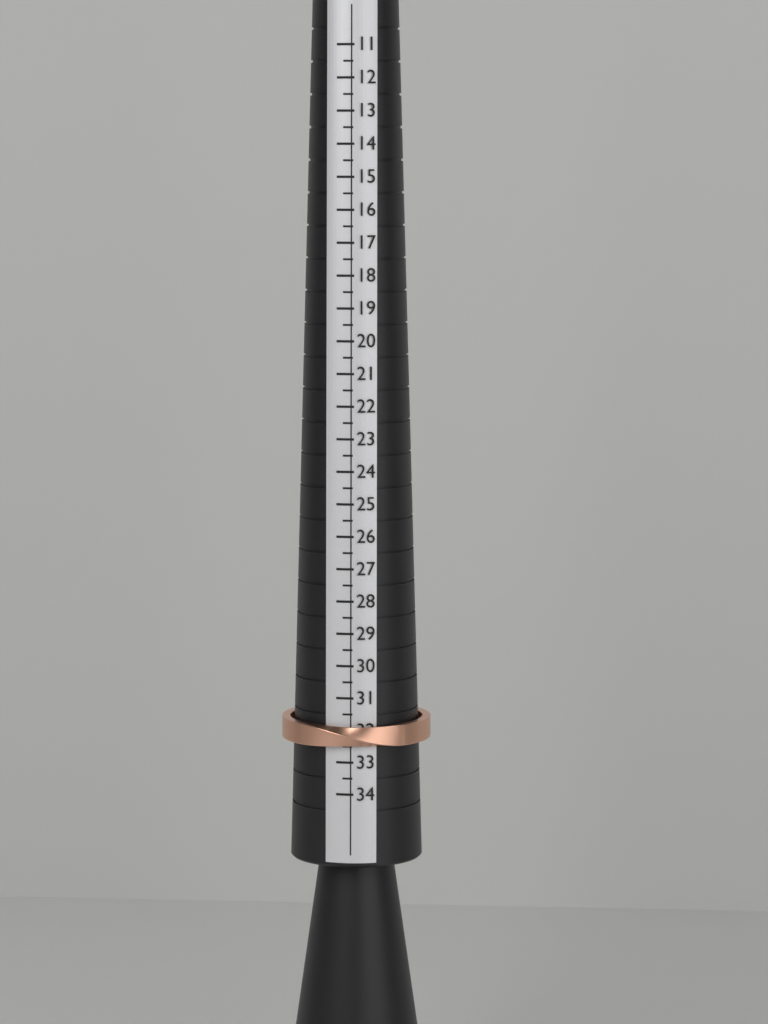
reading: 32.5 (no unit)
